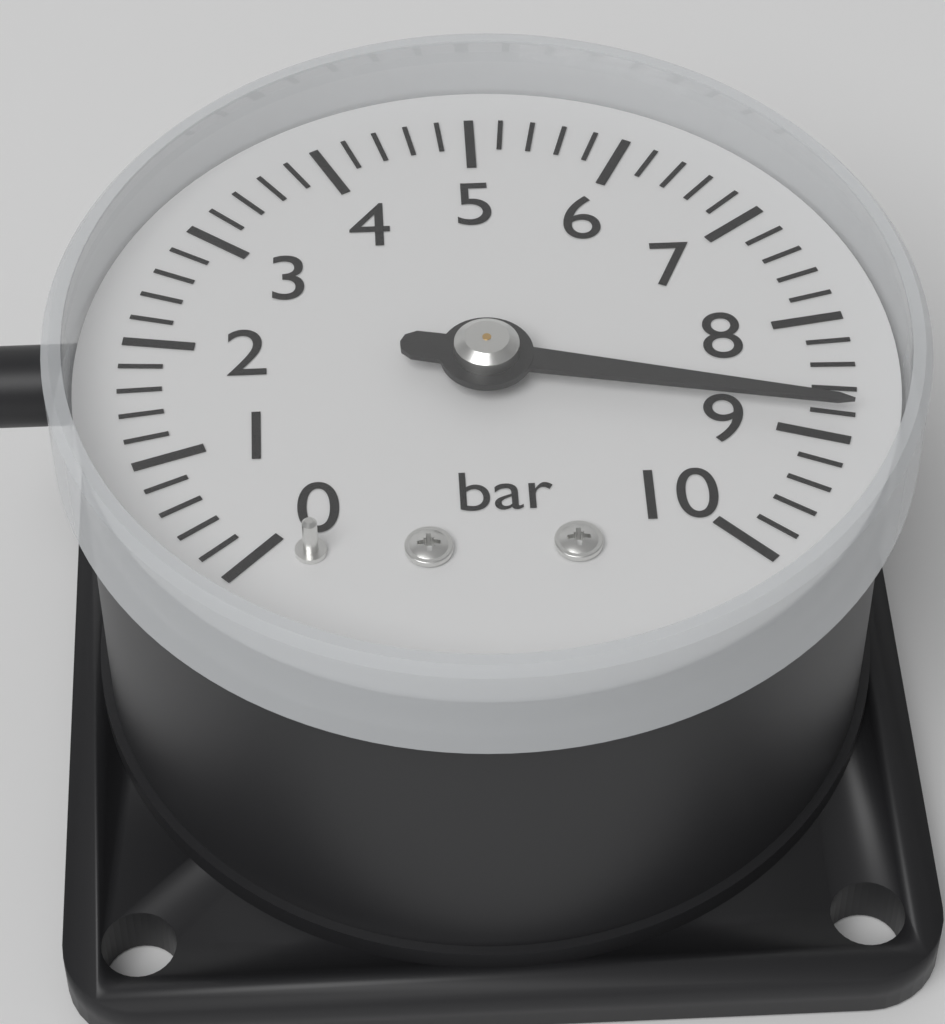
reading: 8.8 bar
